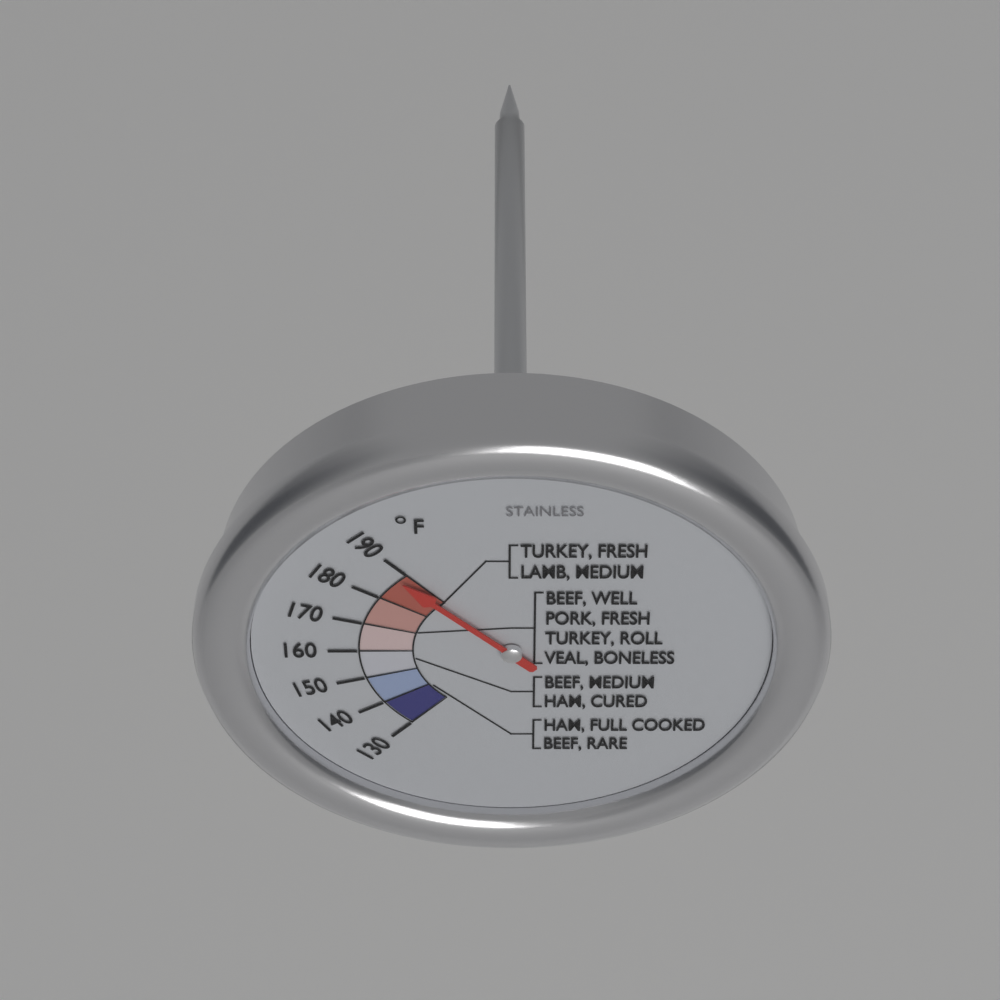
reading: 188 °F
